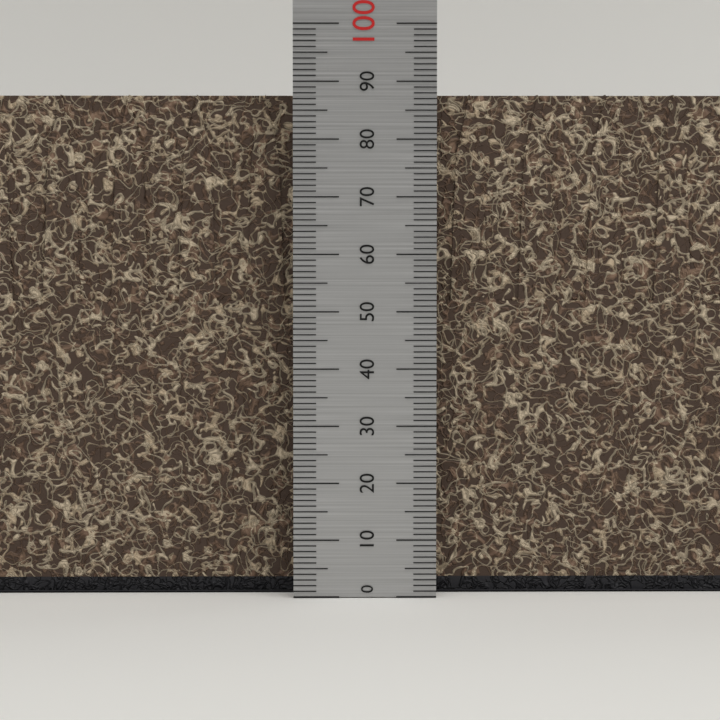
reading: 88 (no unit)
